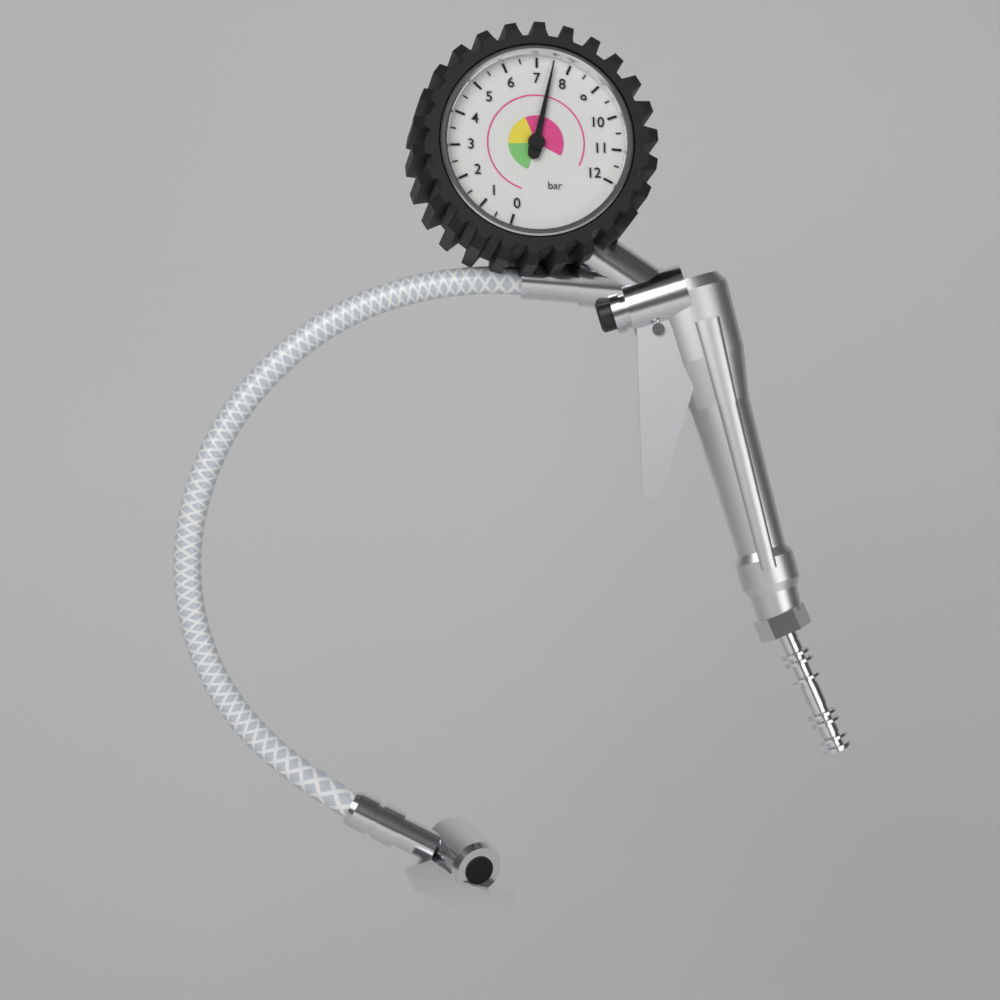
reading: 7.5 bar
